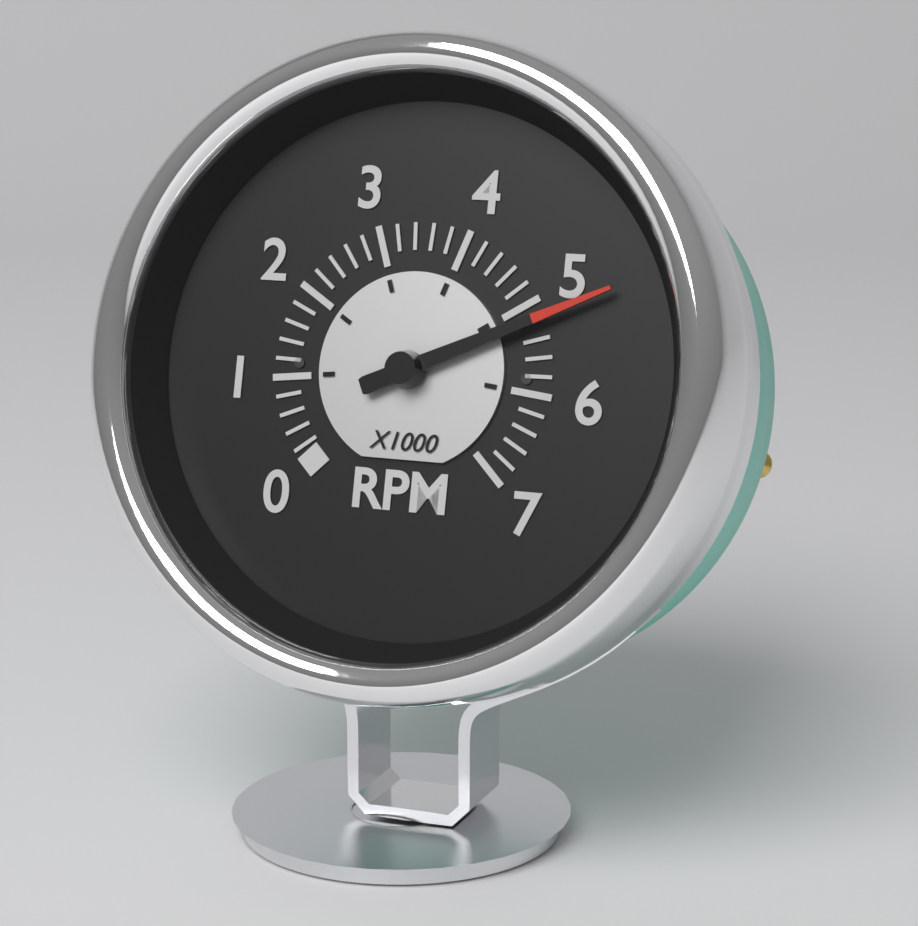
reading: 5200 RPM
